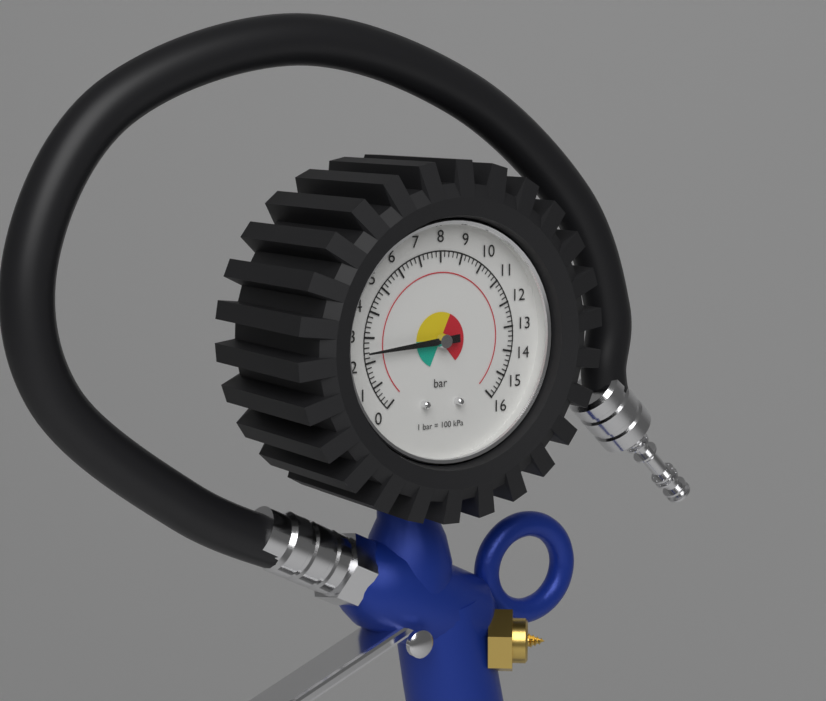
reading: 2.4 bar
